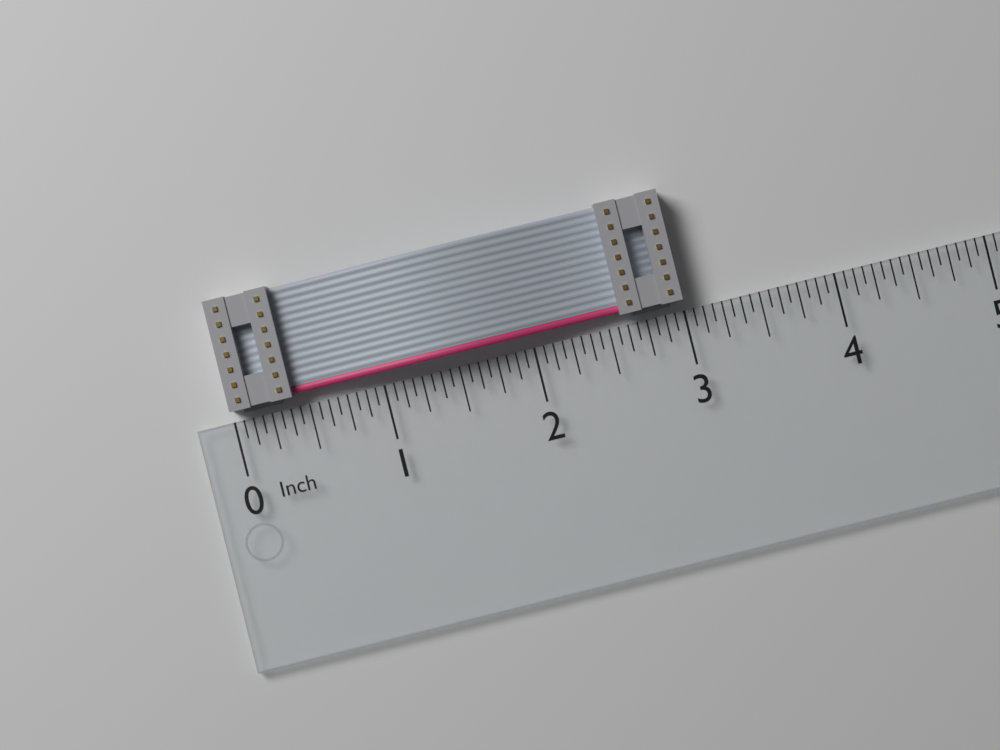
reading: 3.0000 in
